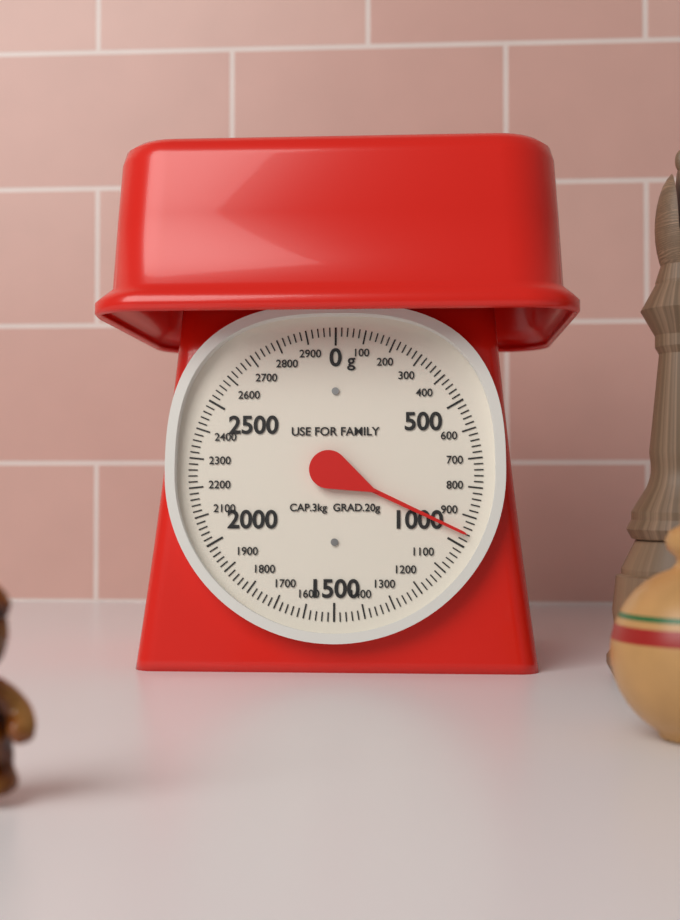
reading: 960 g
